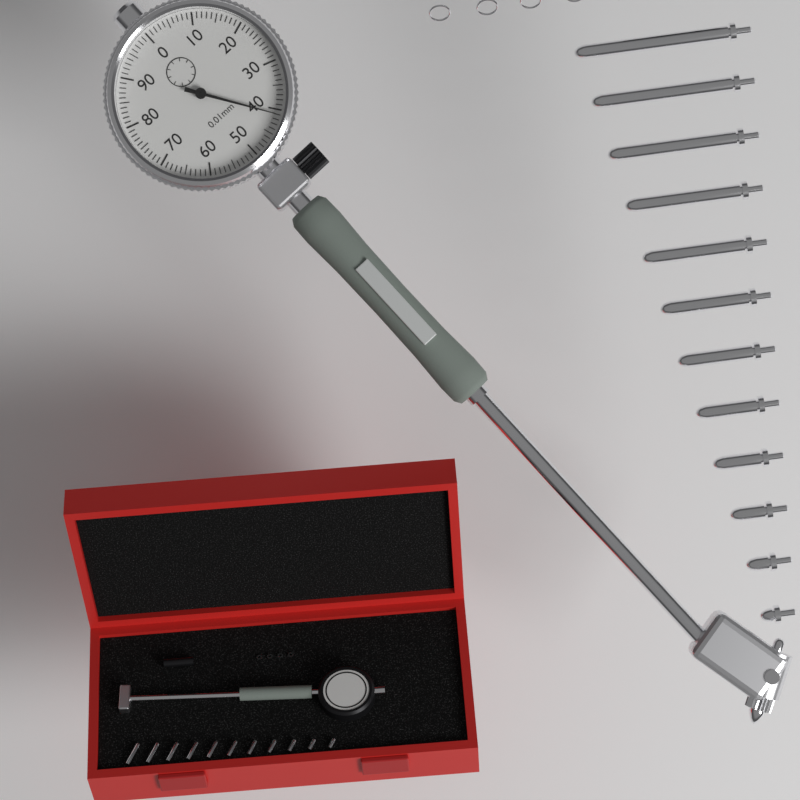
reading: 0.41 mm
